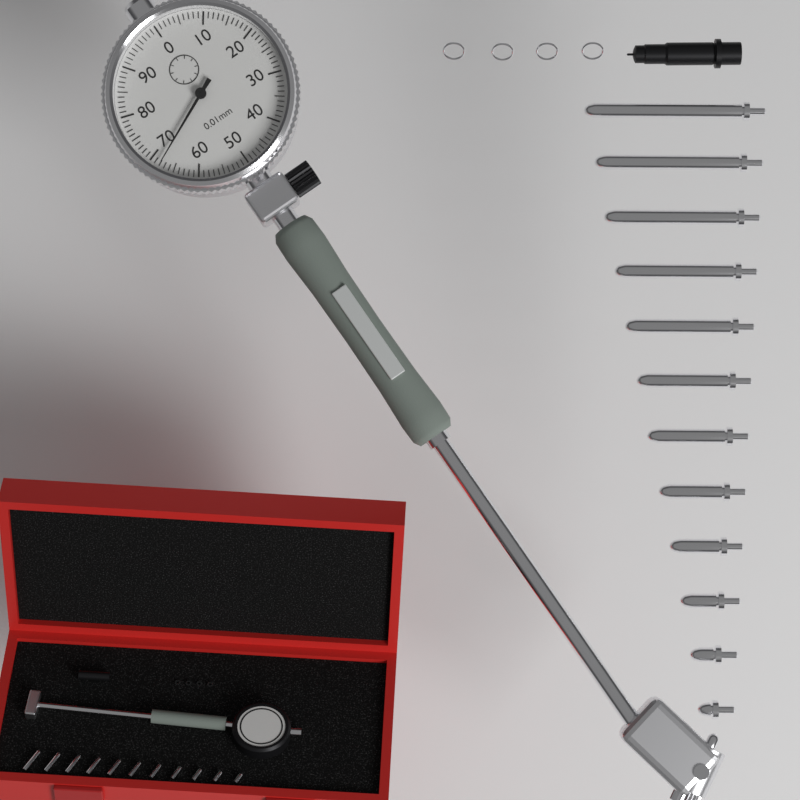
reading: 0.68 mm
